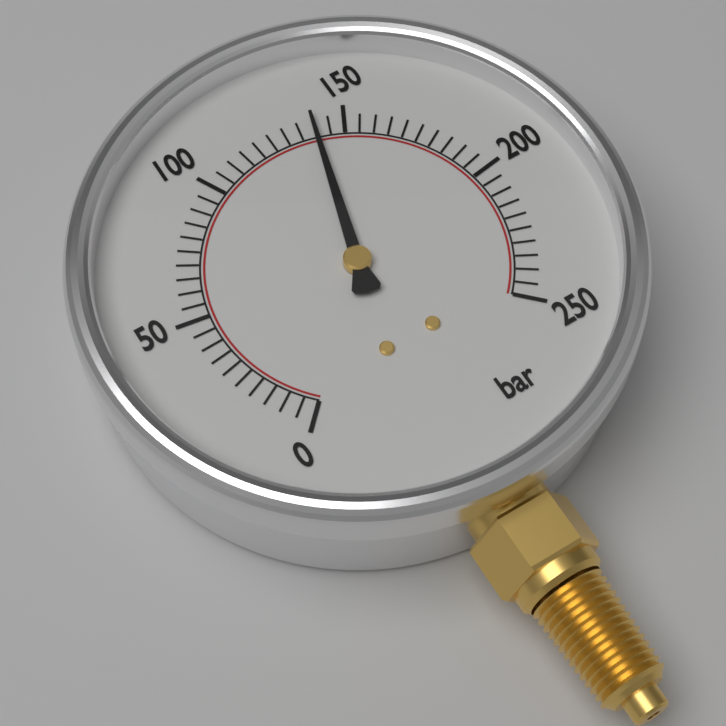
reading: 140 bar
